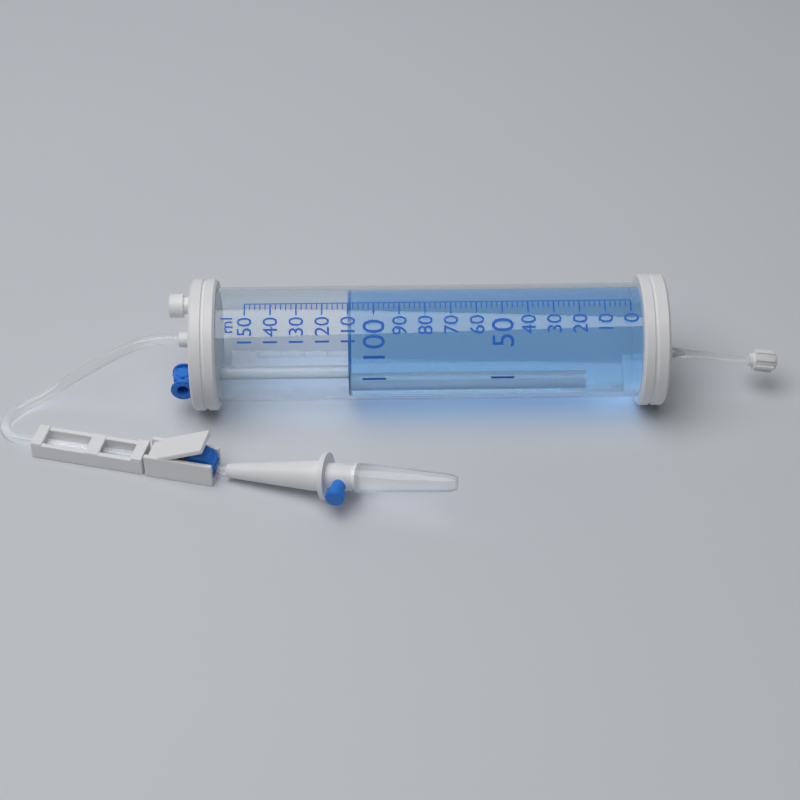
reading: 110 ml
